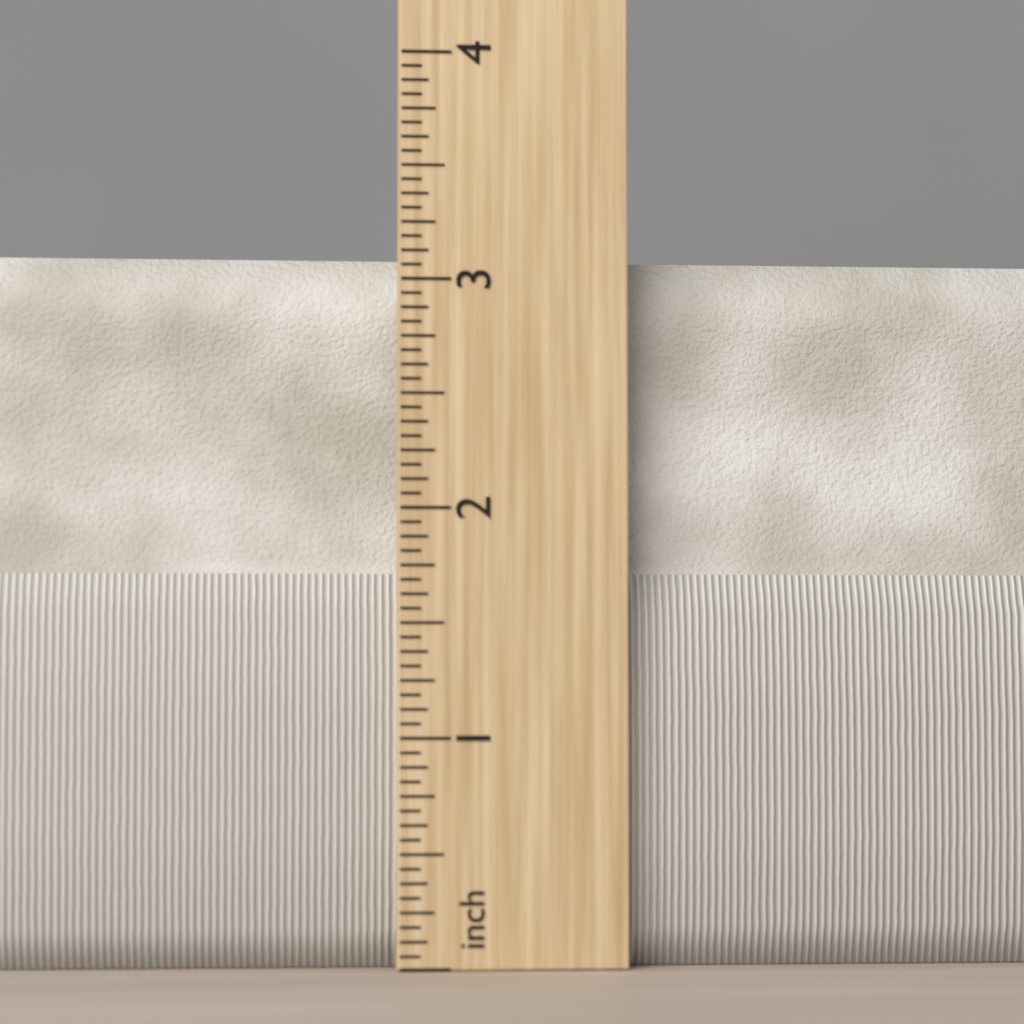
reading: 3.1250 in
